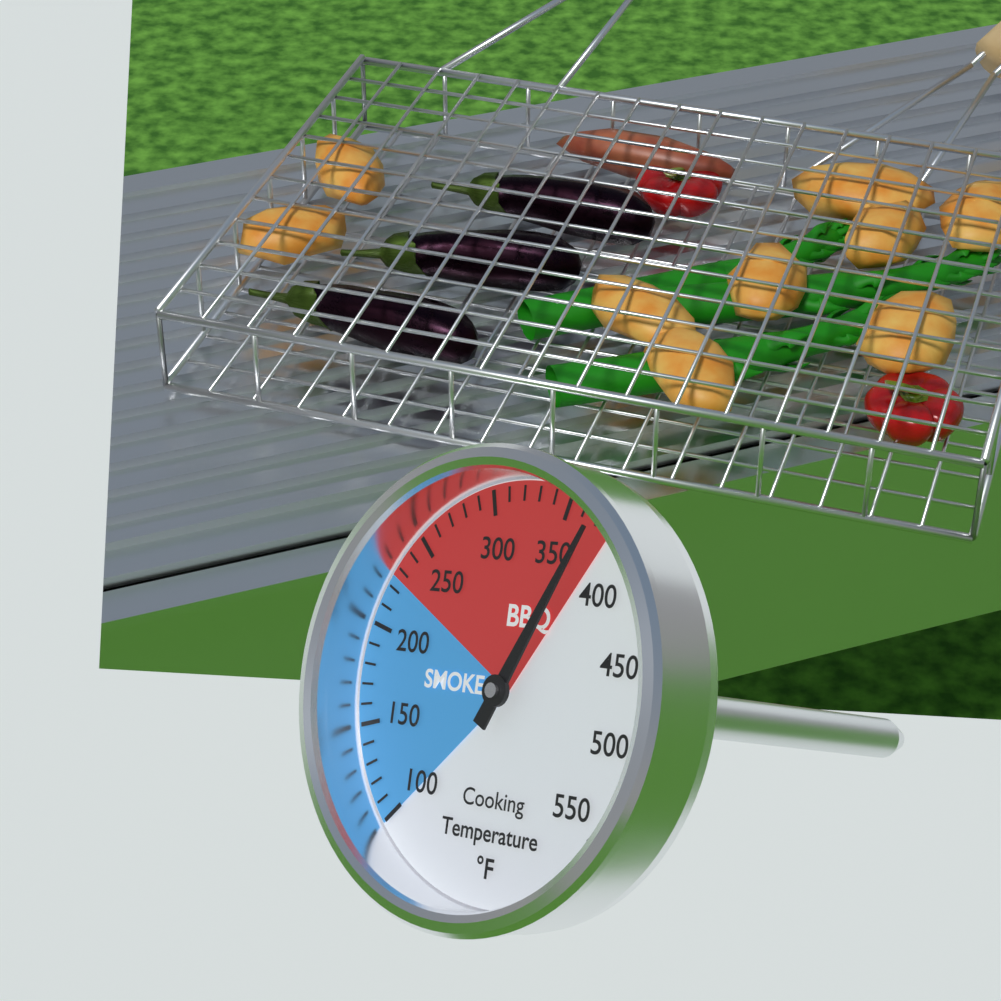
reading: 370 °F
